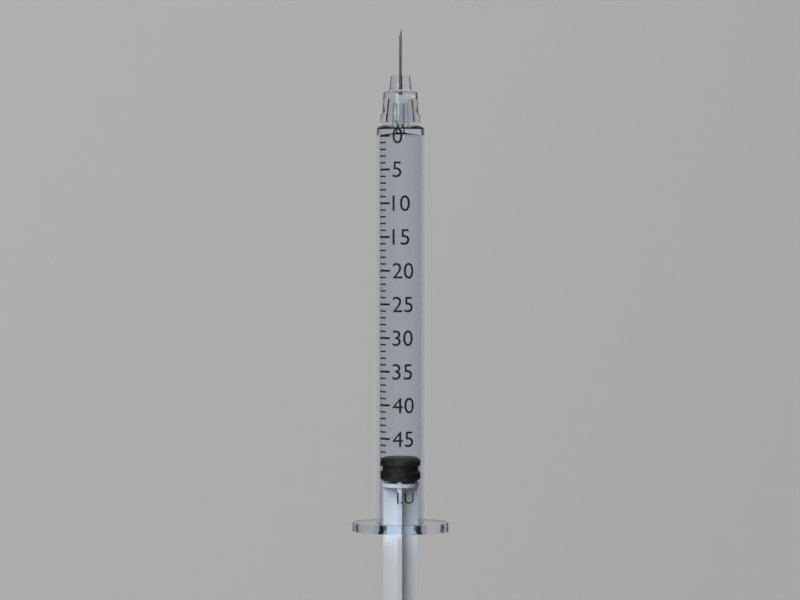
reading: 48 I.U.
